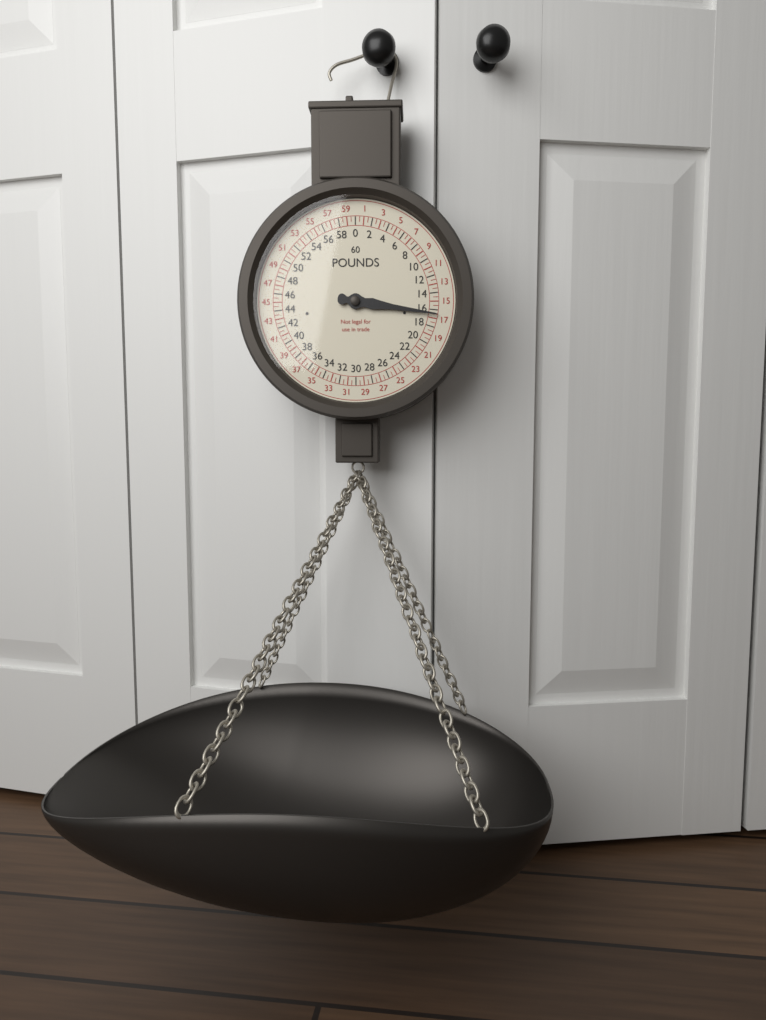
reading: 16.5 lb
